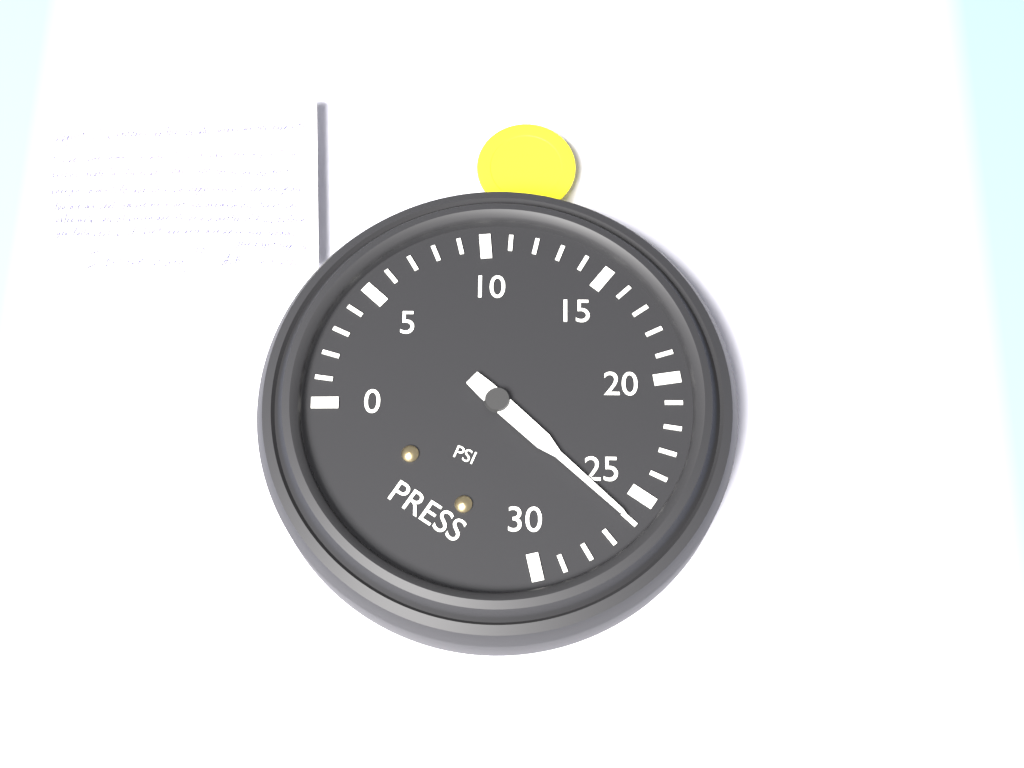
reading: 26 psi
